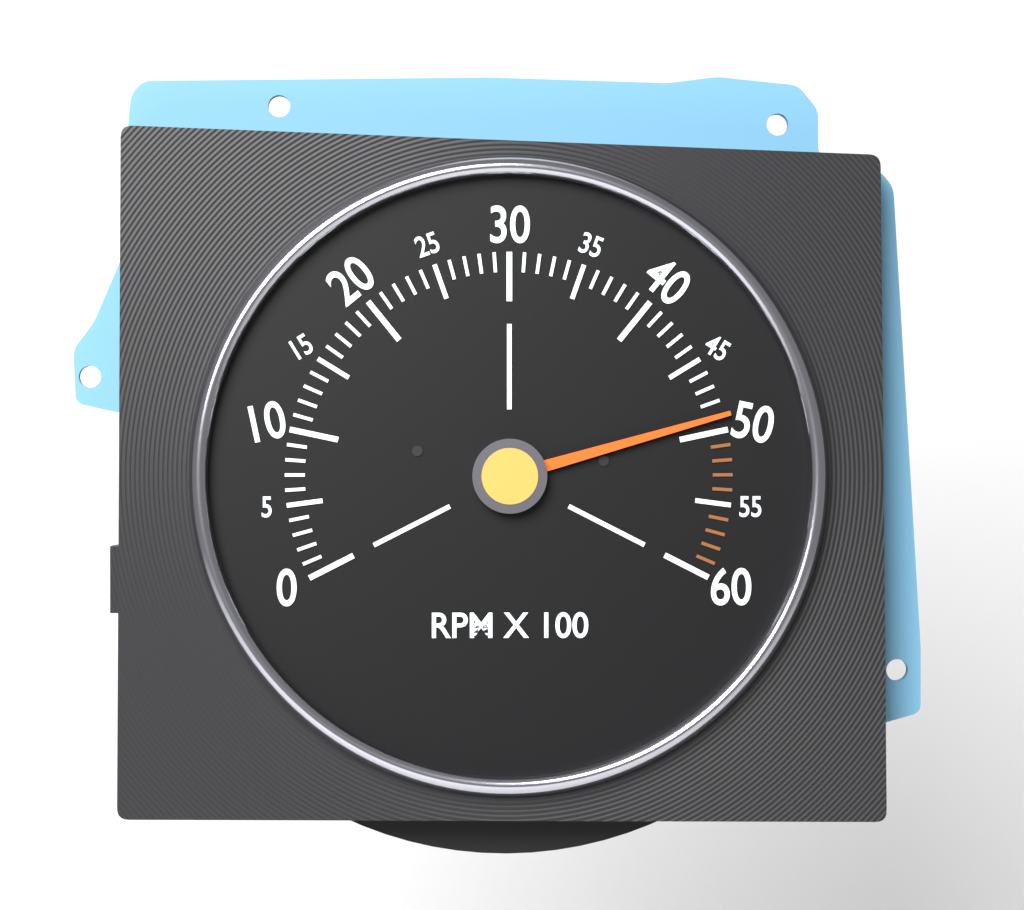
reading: 4900 RPM
